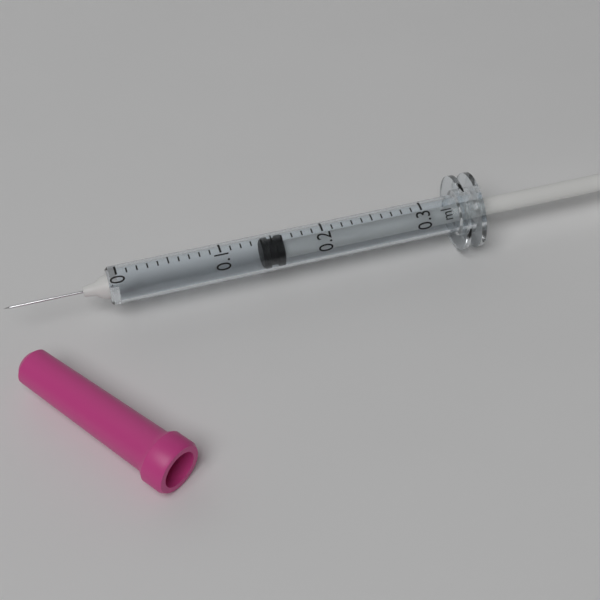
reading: 0.14 ml
